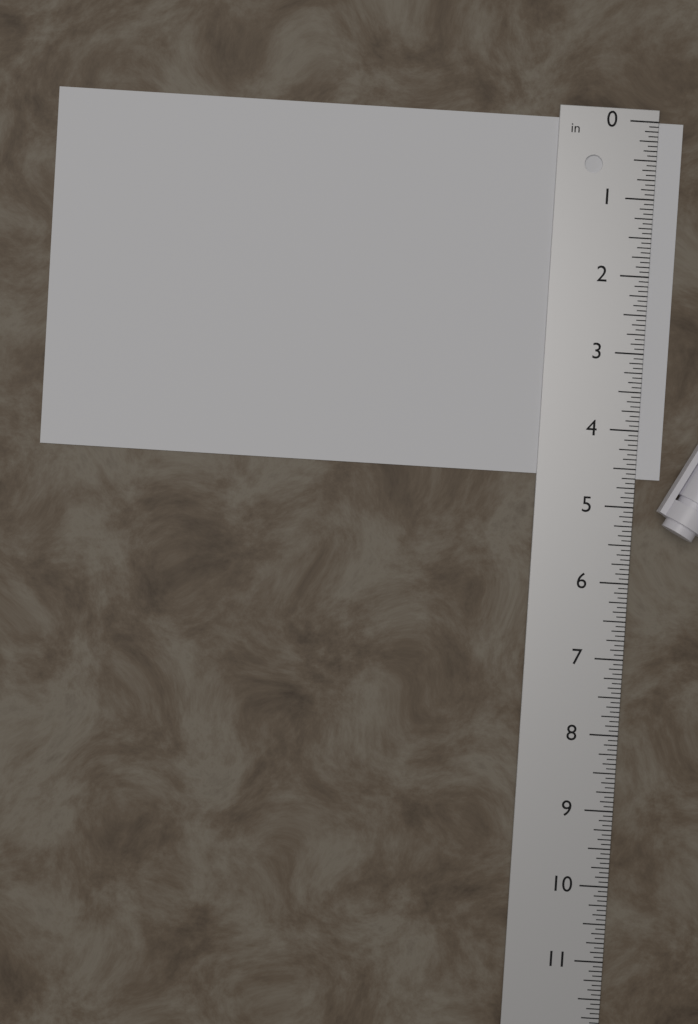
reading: 4.6250 in
